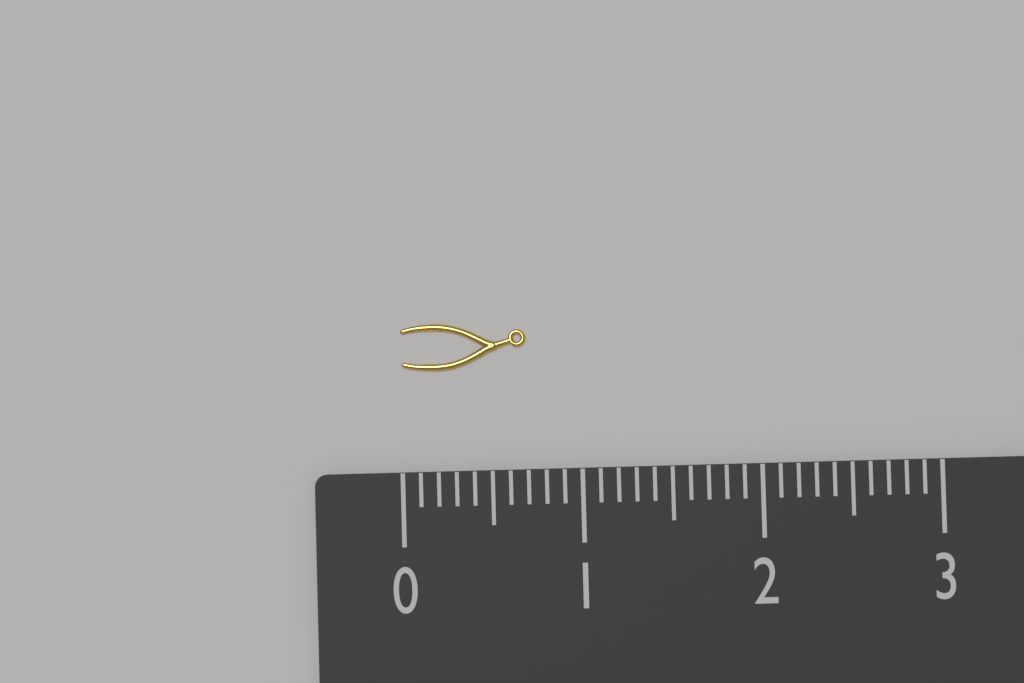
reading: 0.7 (no unit)
